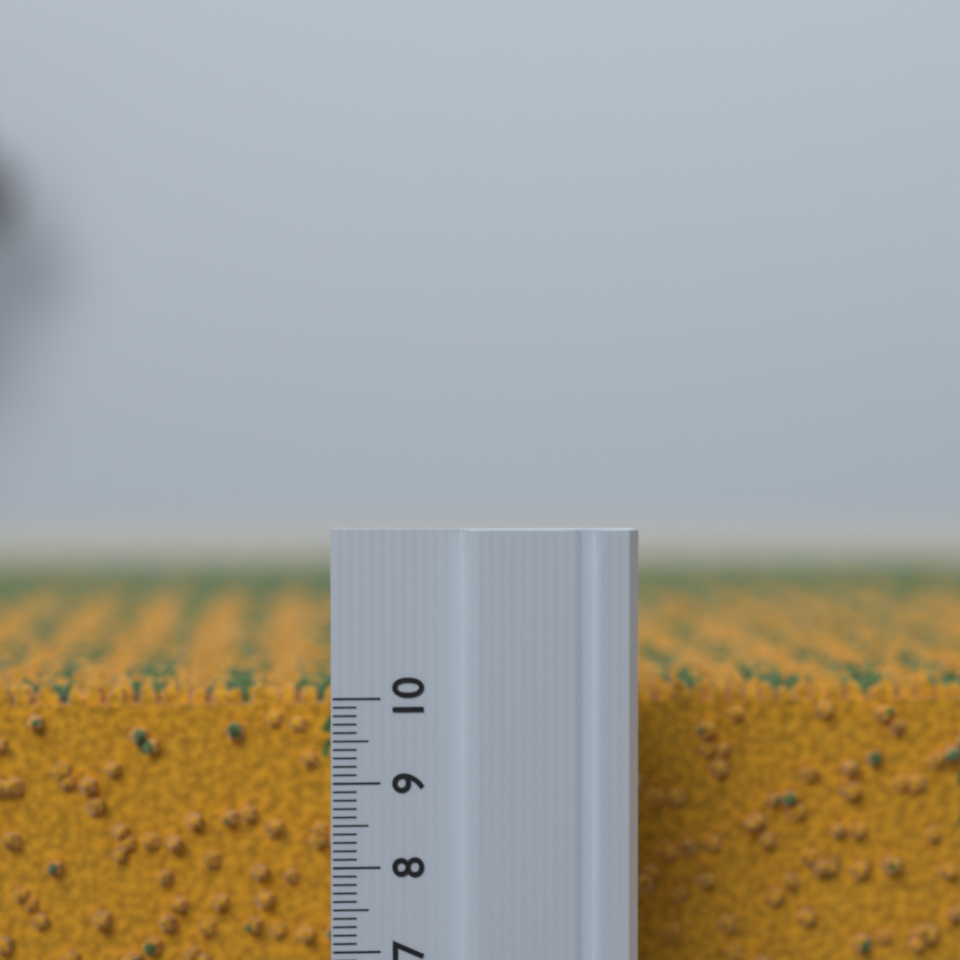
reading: 9.9 (no unit)
